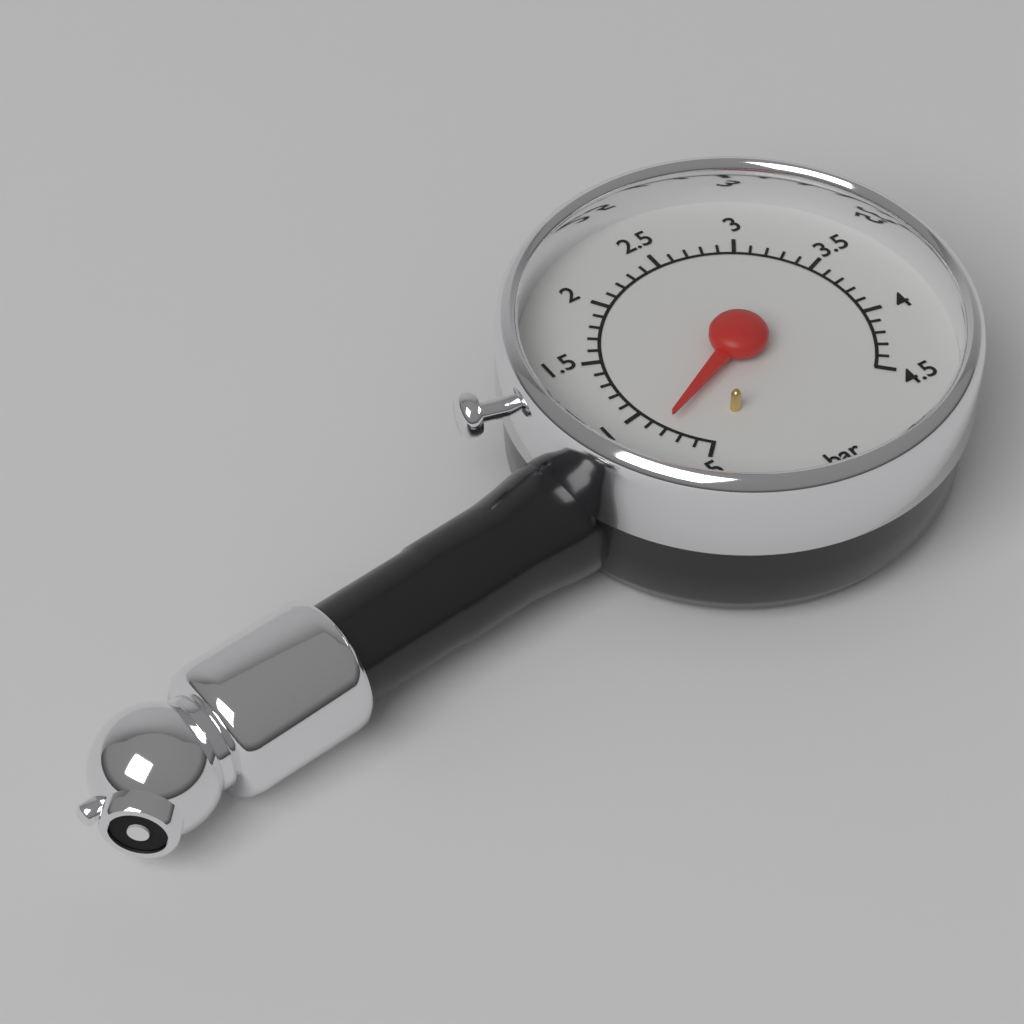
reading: 0.8 bar
